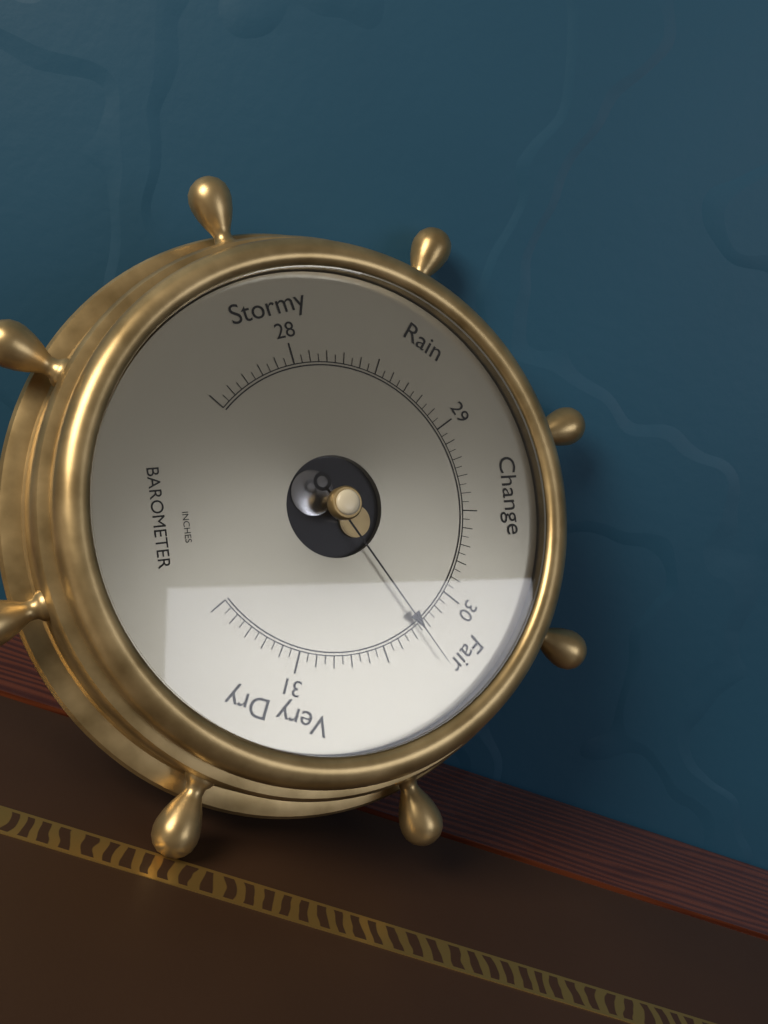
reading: 30.25 inHg
